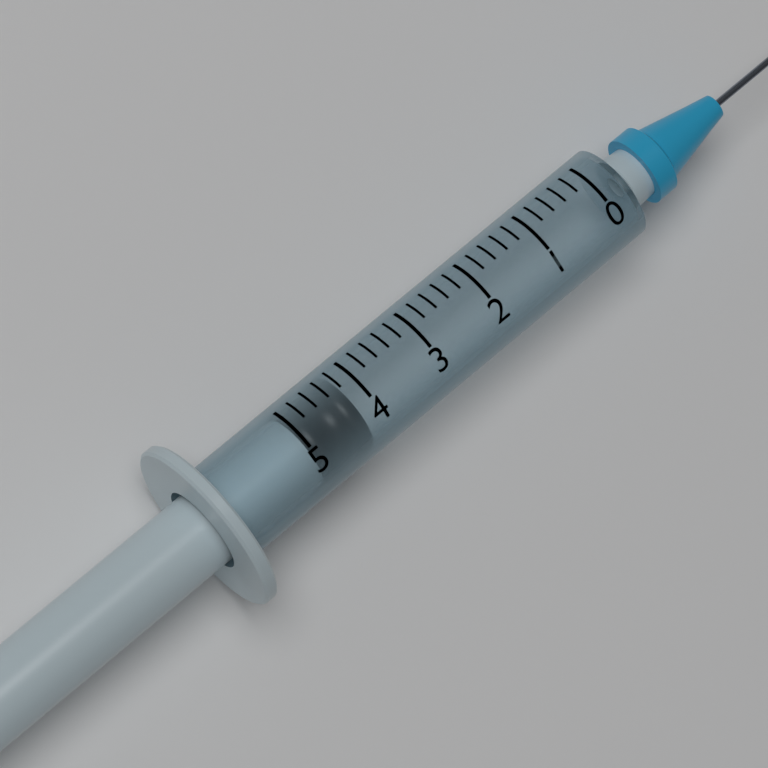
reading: 4.2 (no unit)
